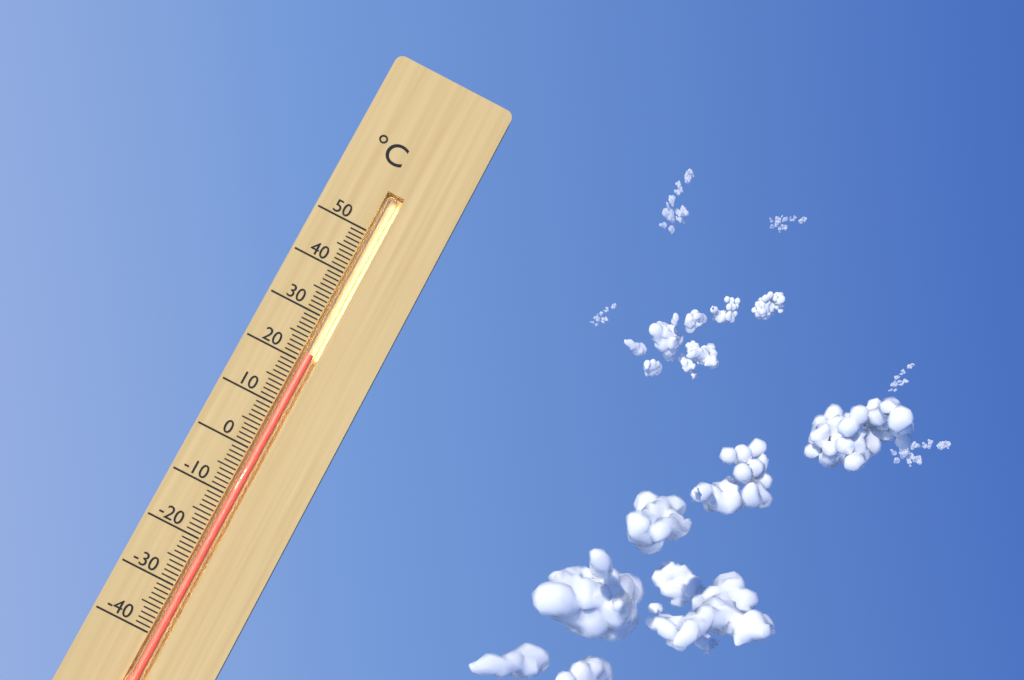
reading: 22 °C
